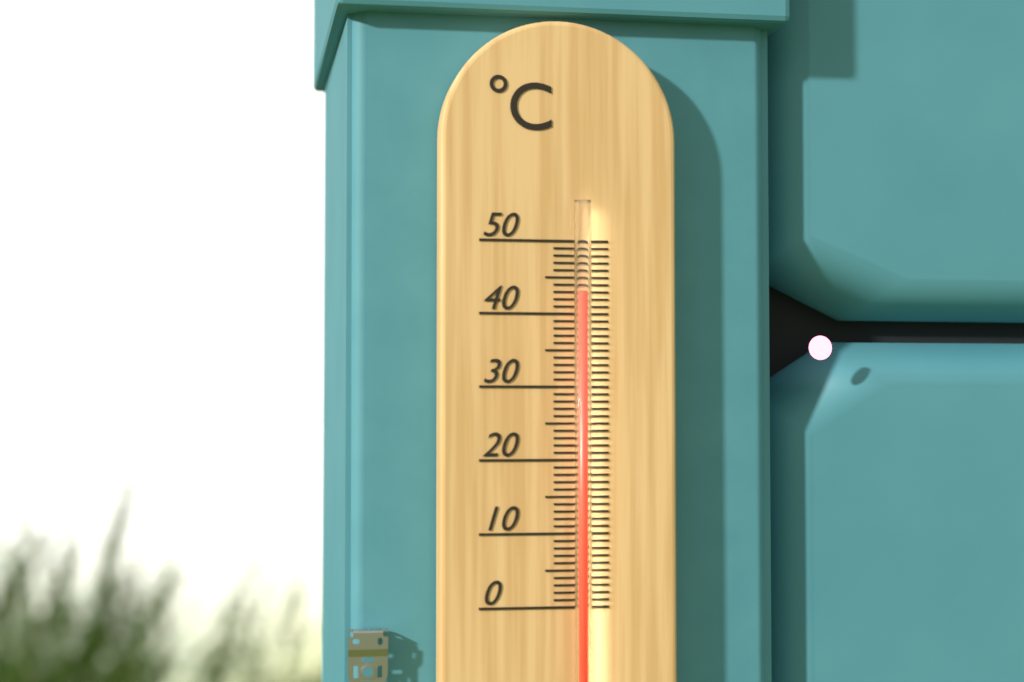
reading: 43 °C
